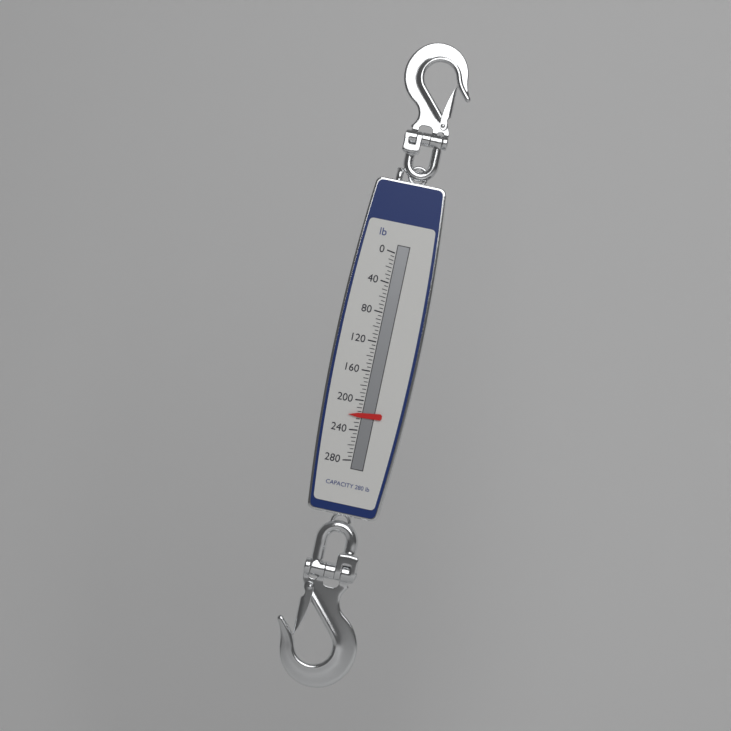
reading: 220 lb
